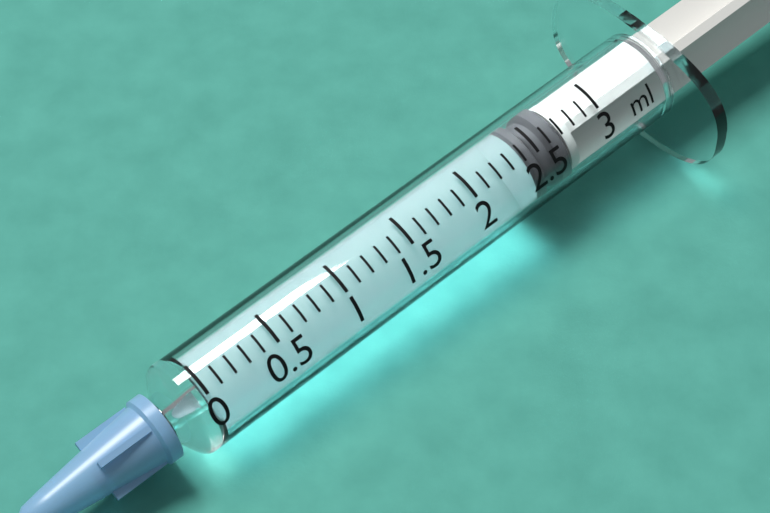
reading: 2.4 ml
